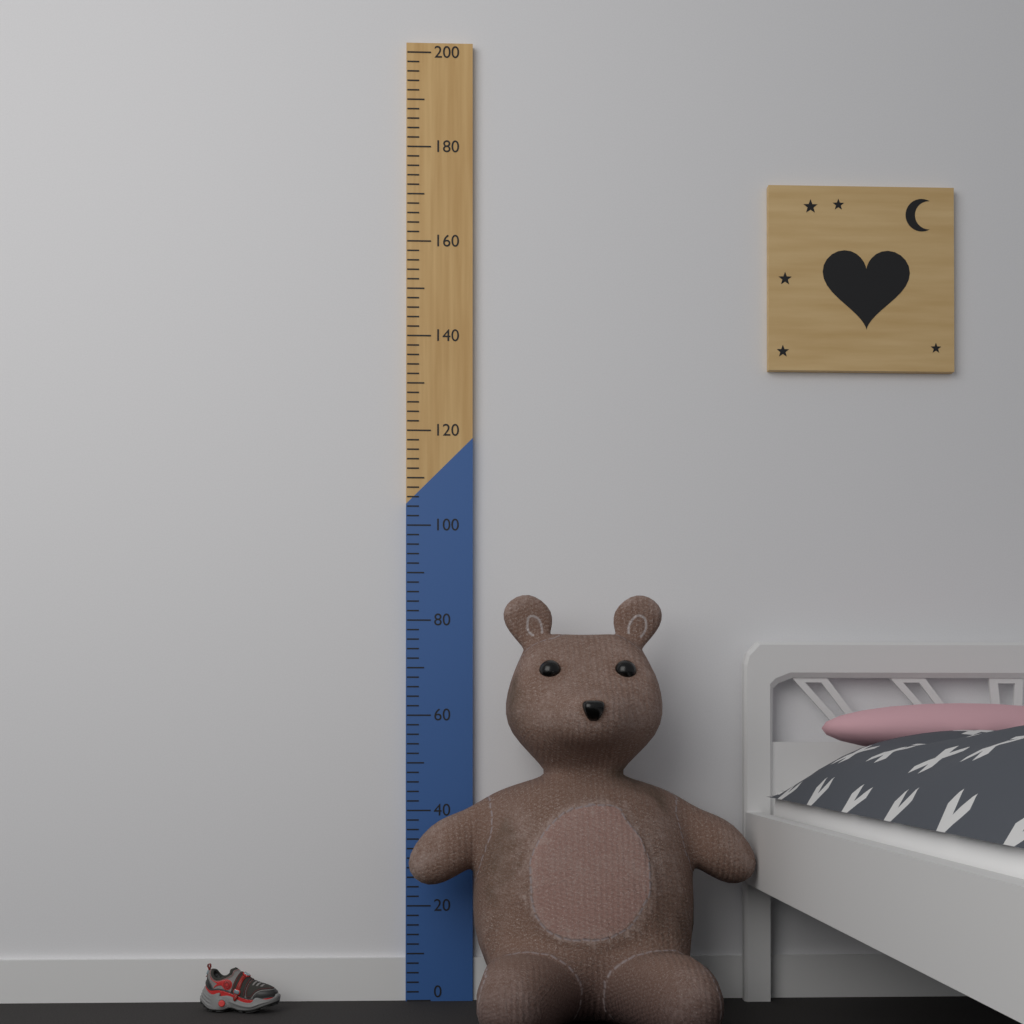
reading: 84 (no unit)
